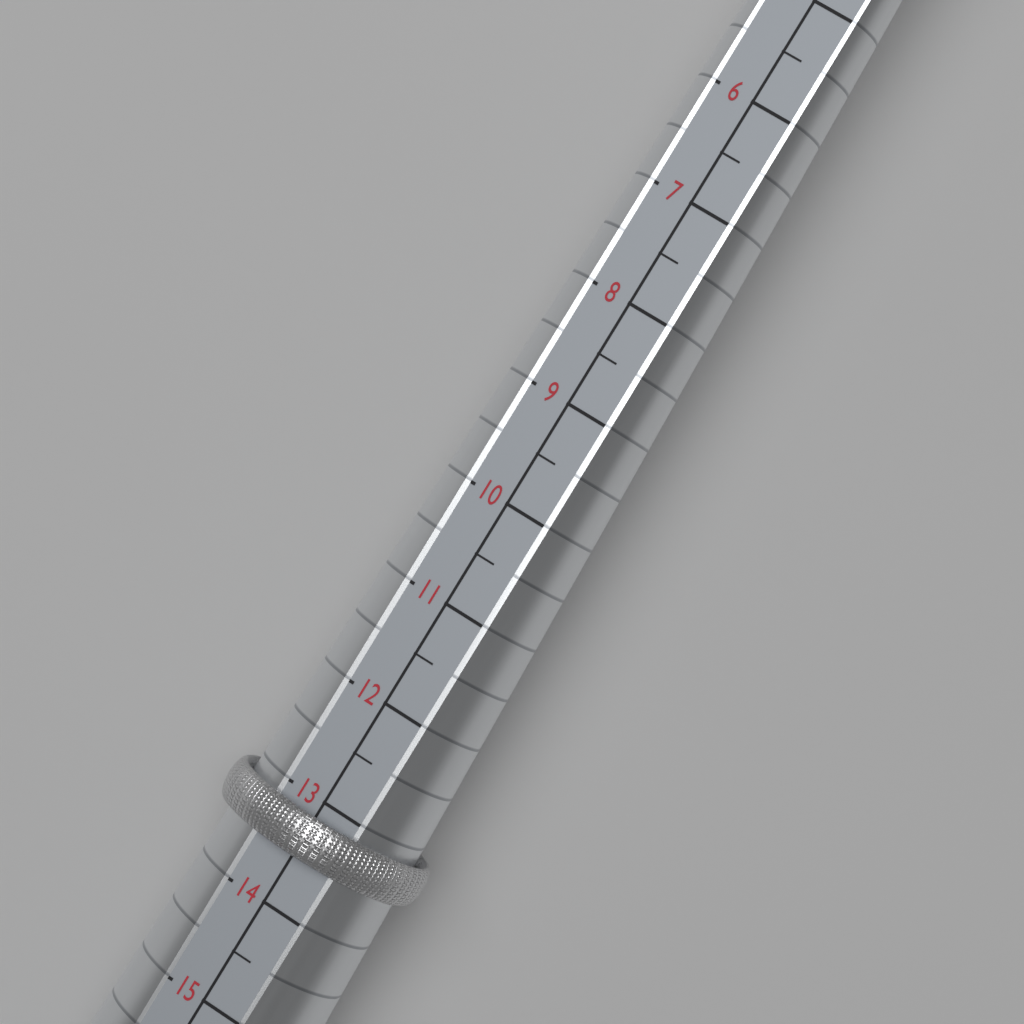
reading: 13.5 (no unit)
